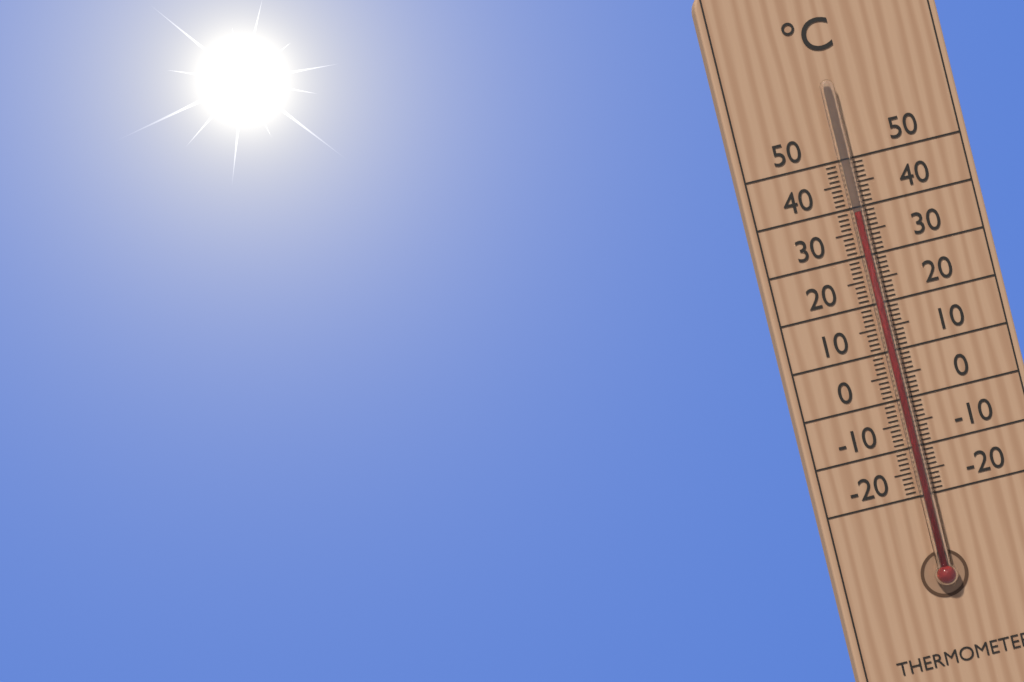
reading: 39 °C
